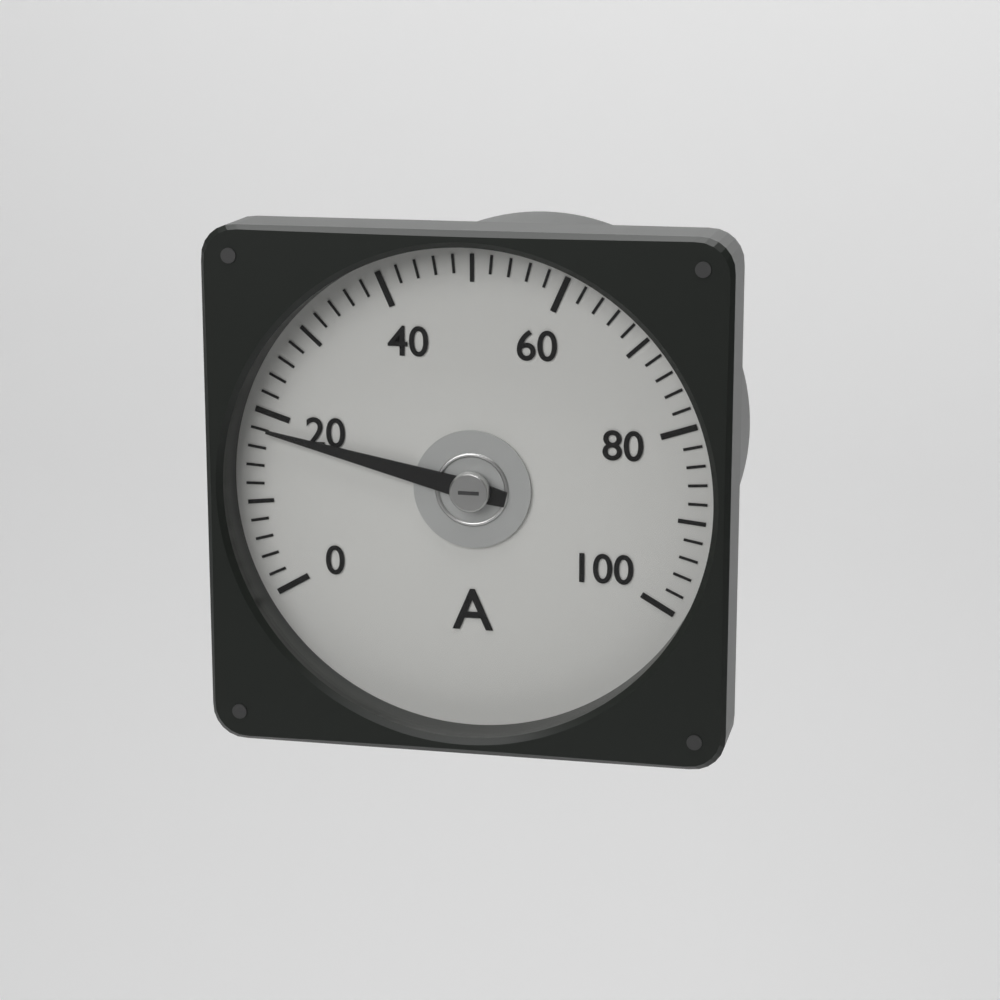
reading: 18 A
